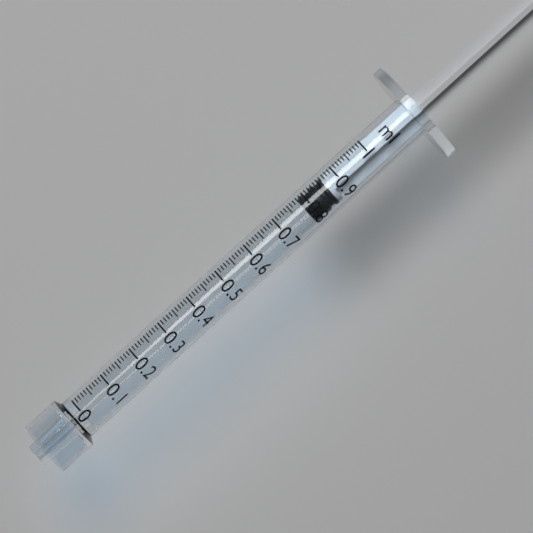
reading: 0.78 ml
